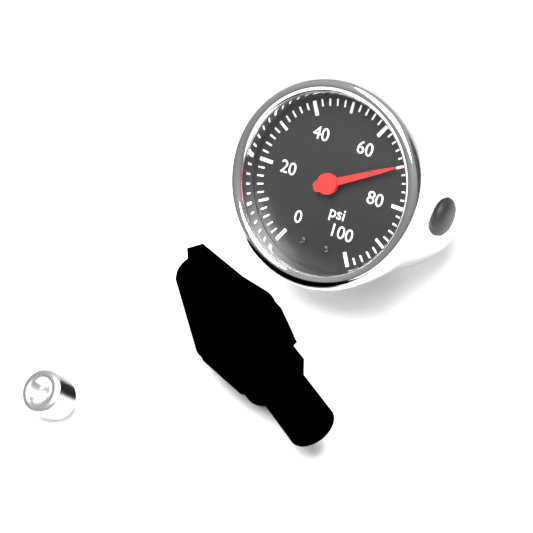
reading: 70 psi
